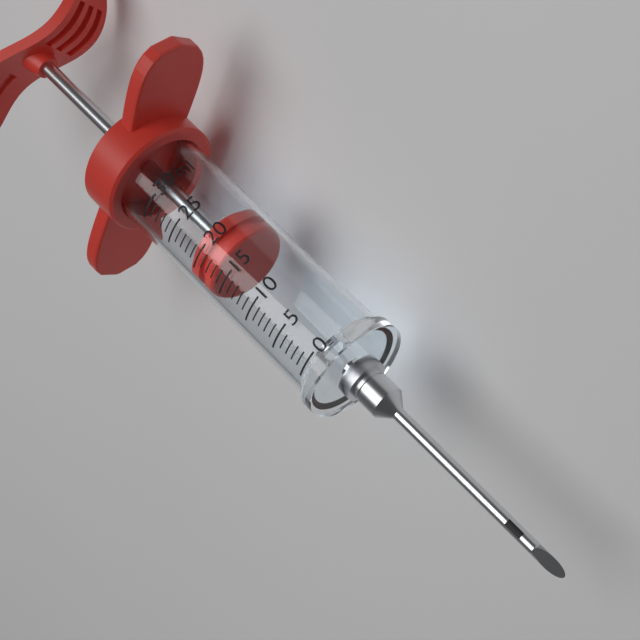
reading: 17 ml
